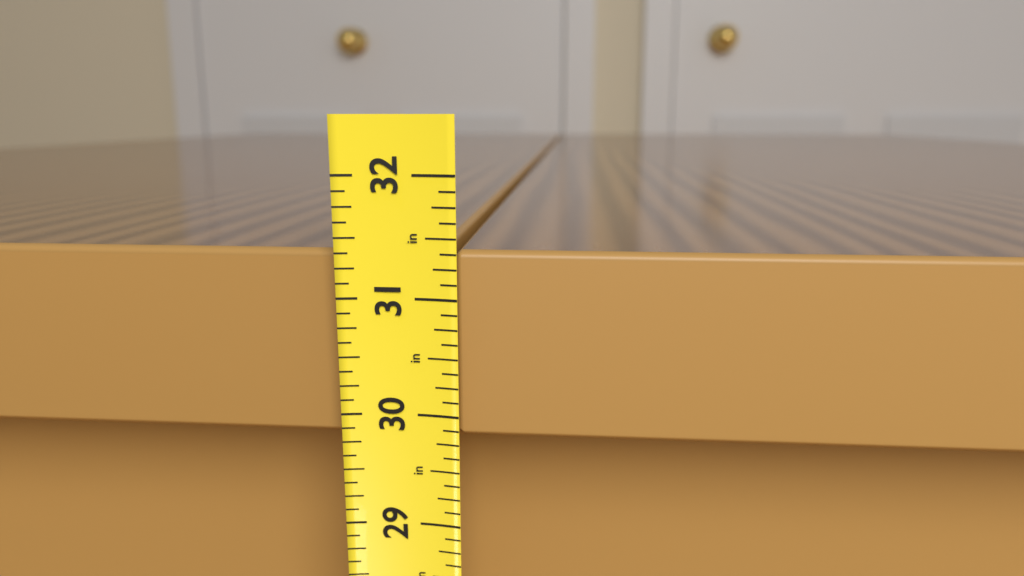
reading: 31.375 in
